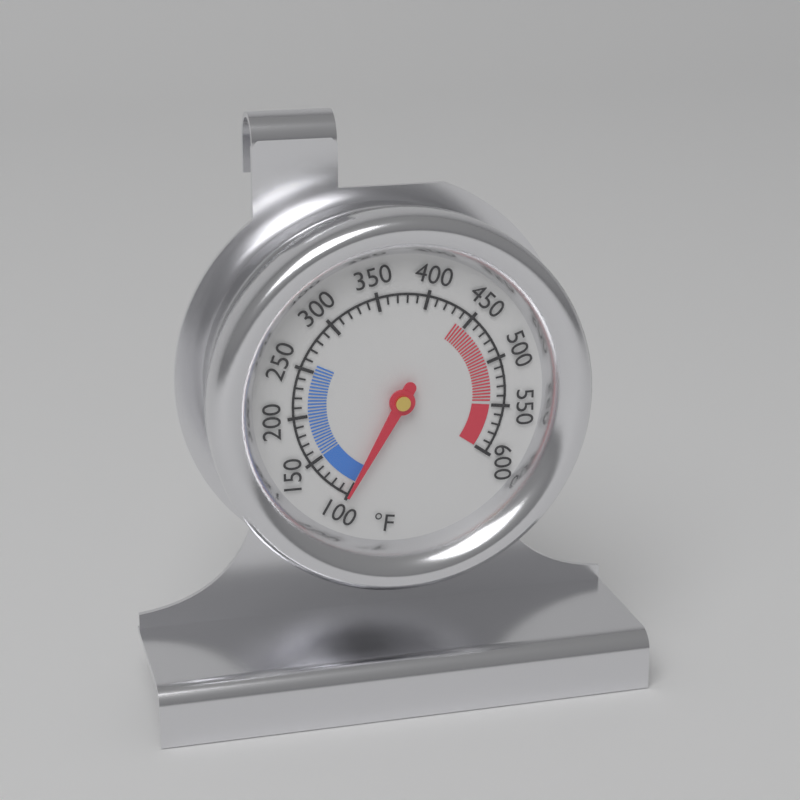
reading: 100 °F
